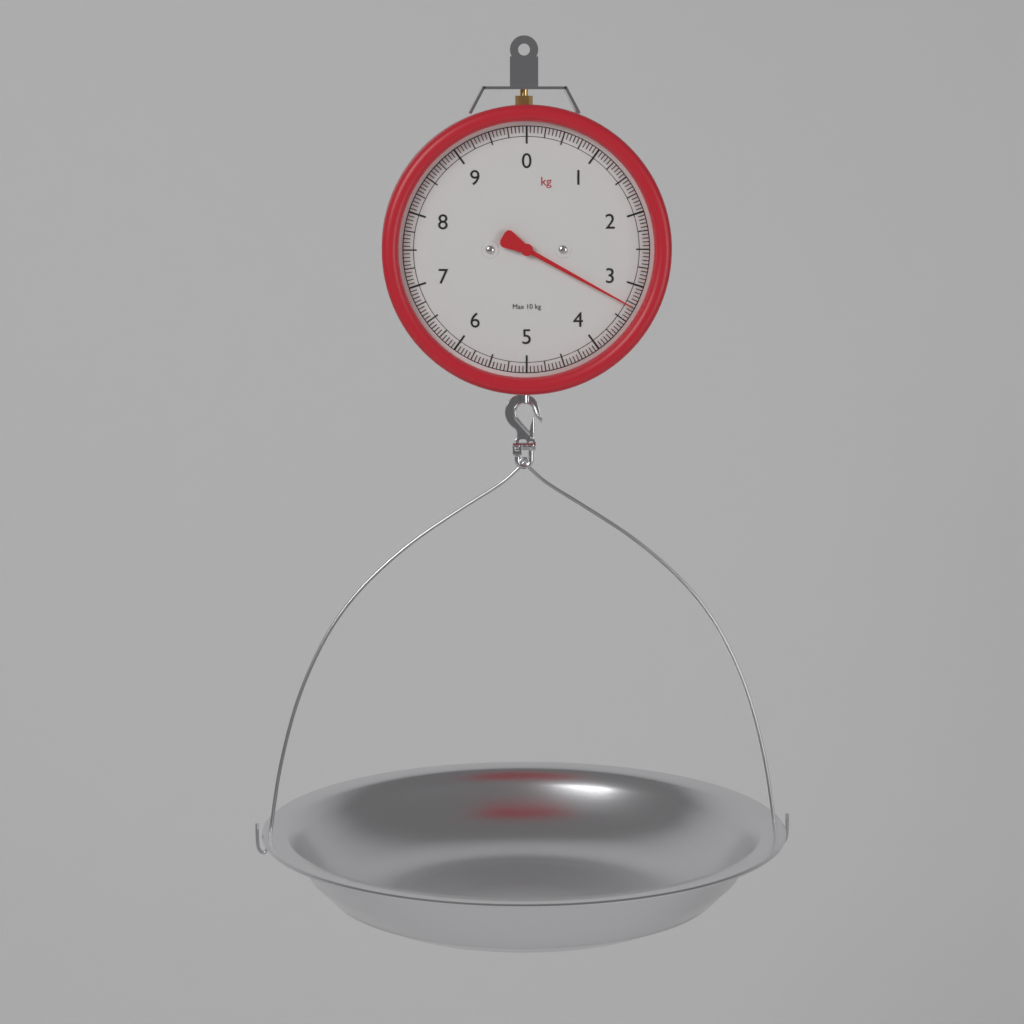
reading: 3.30 kg
